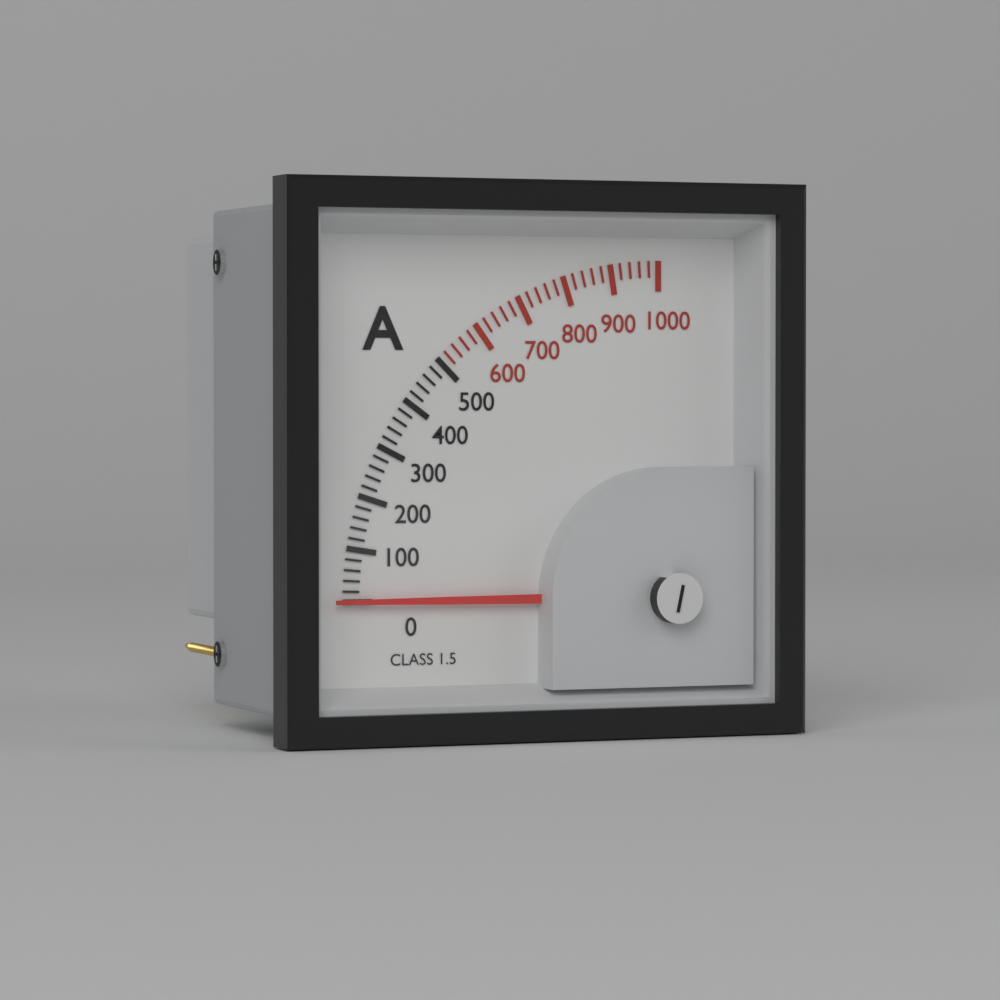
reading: 0 A
